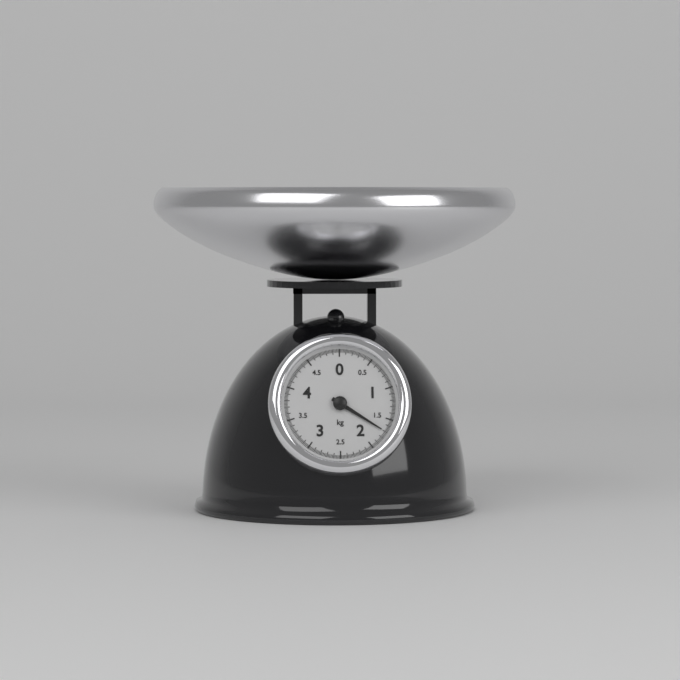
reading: 1.70 kg
